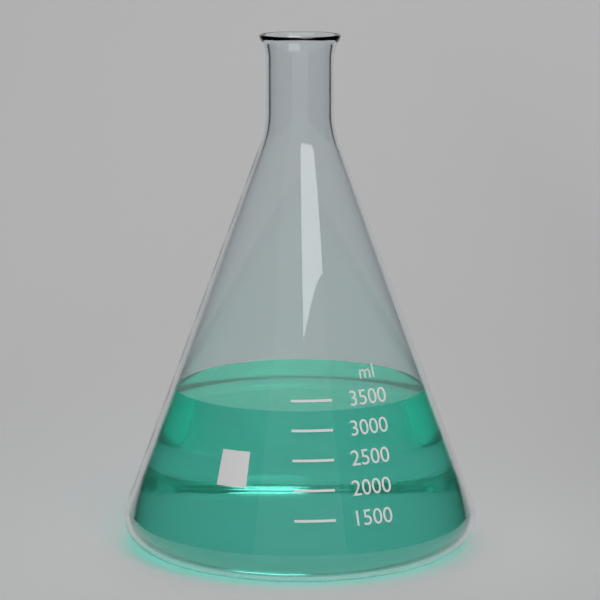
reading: 3300 ml
